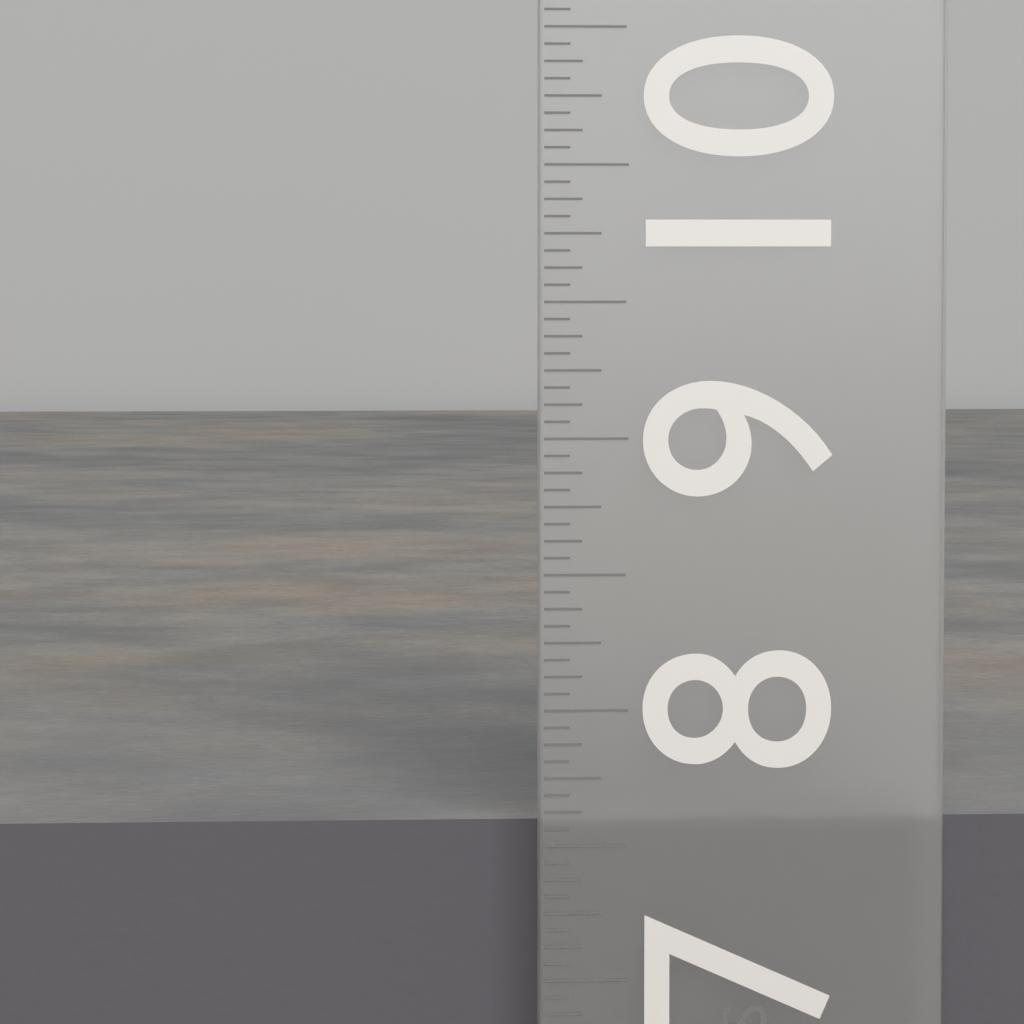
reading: 7.5625 in
